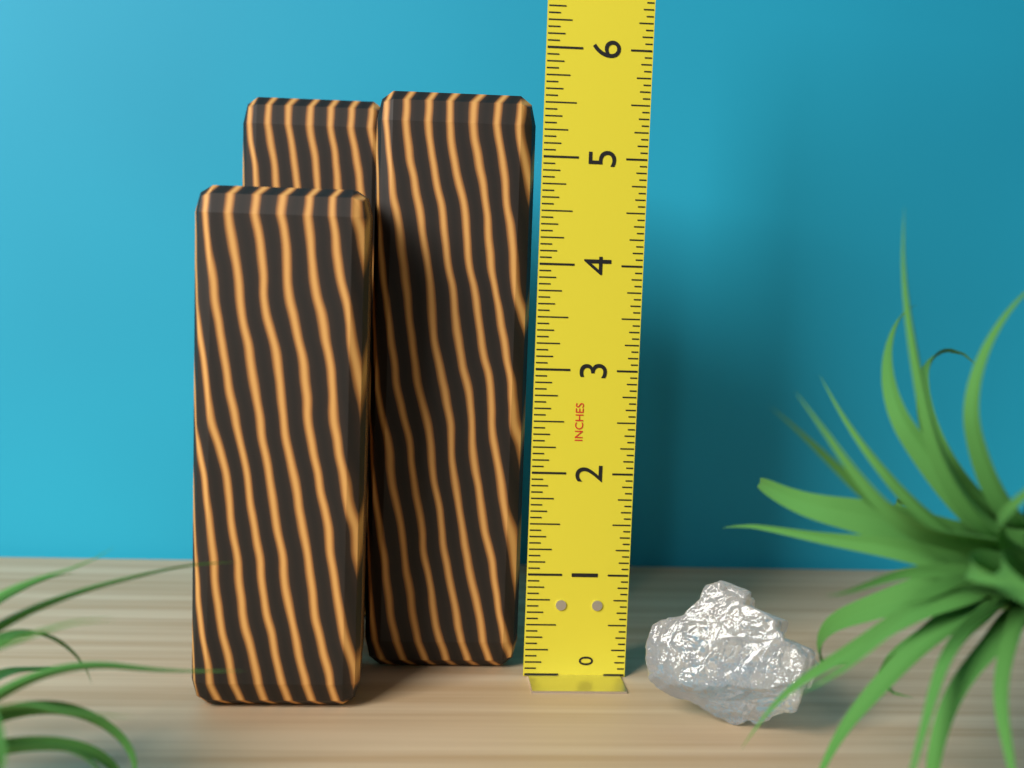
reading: 5.5625 in
